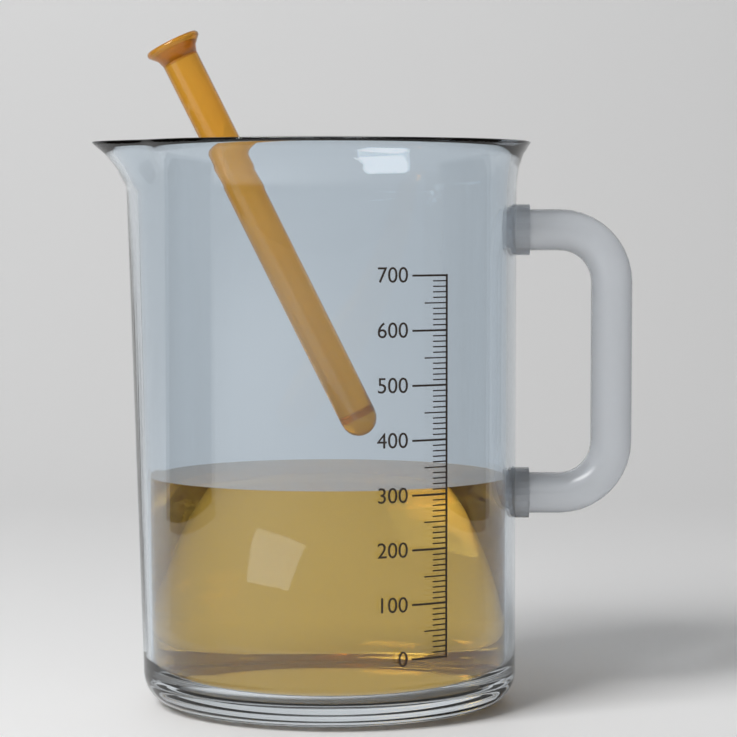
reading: 310 (no unit)
